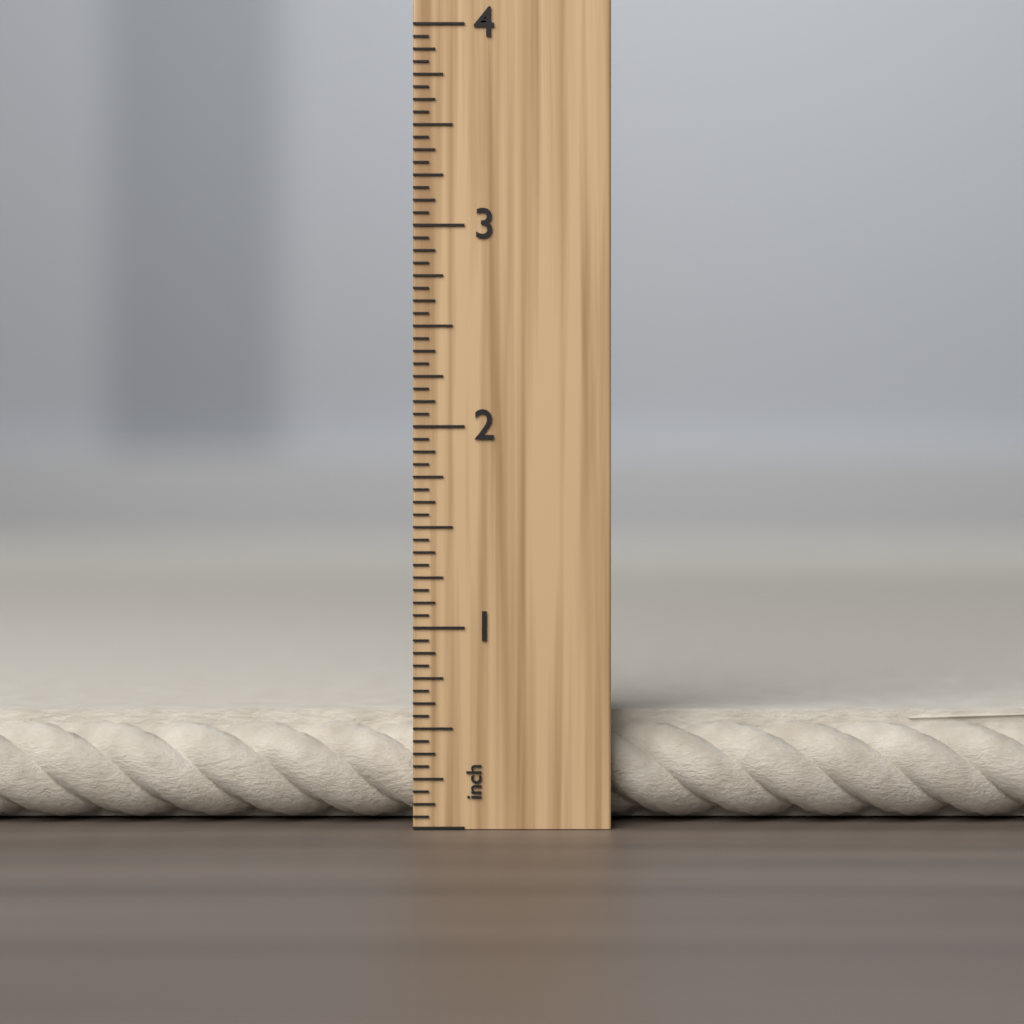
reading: 0.6000 inch
